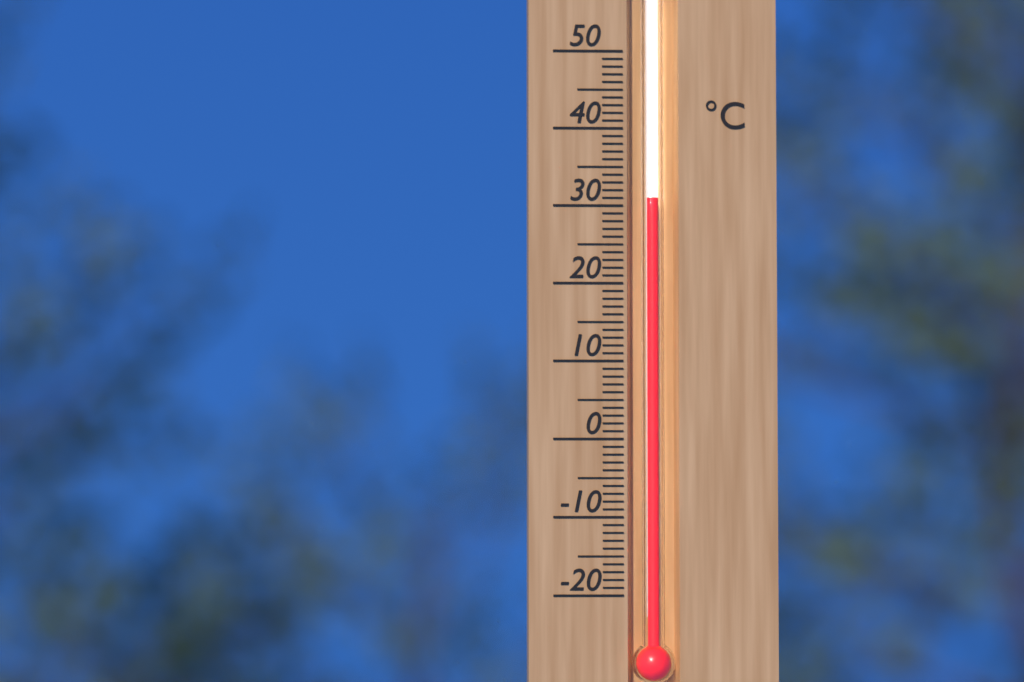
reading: 31 °C
